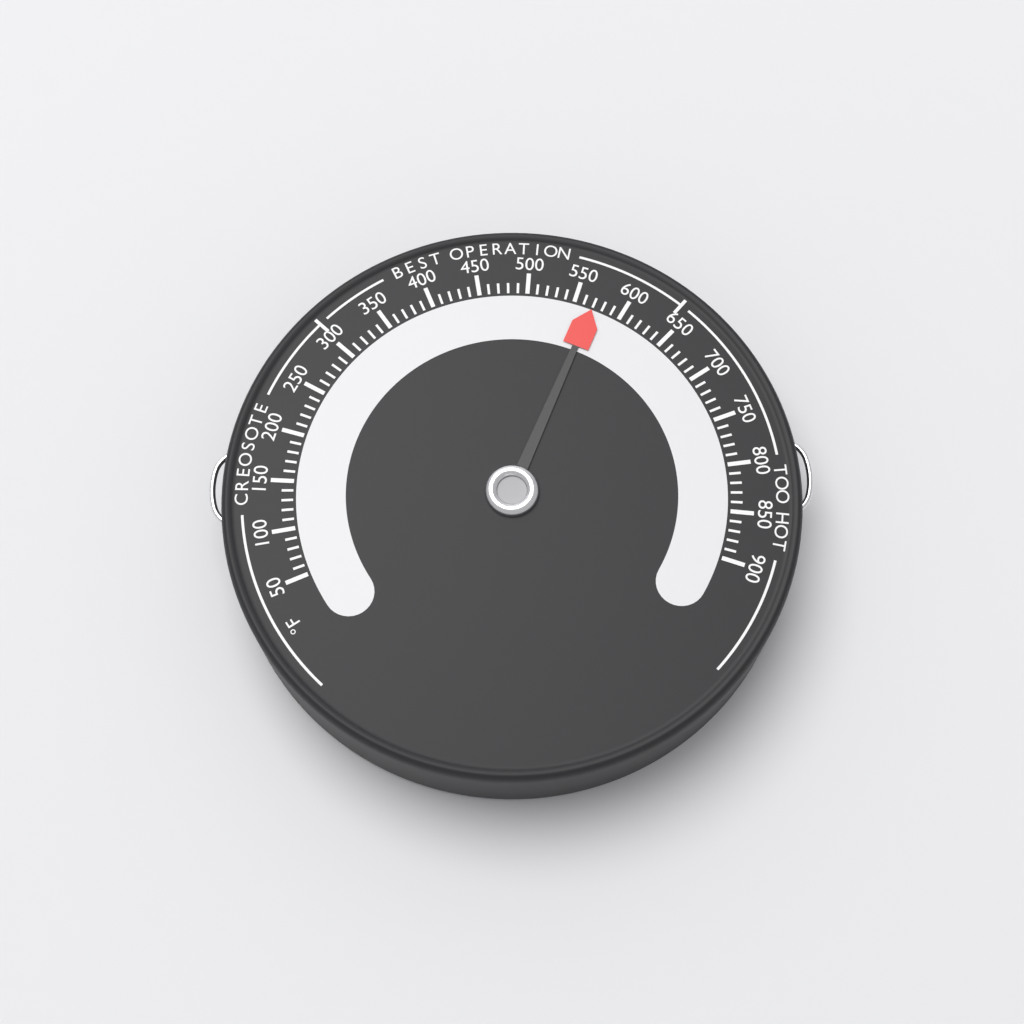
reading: 570 °F
